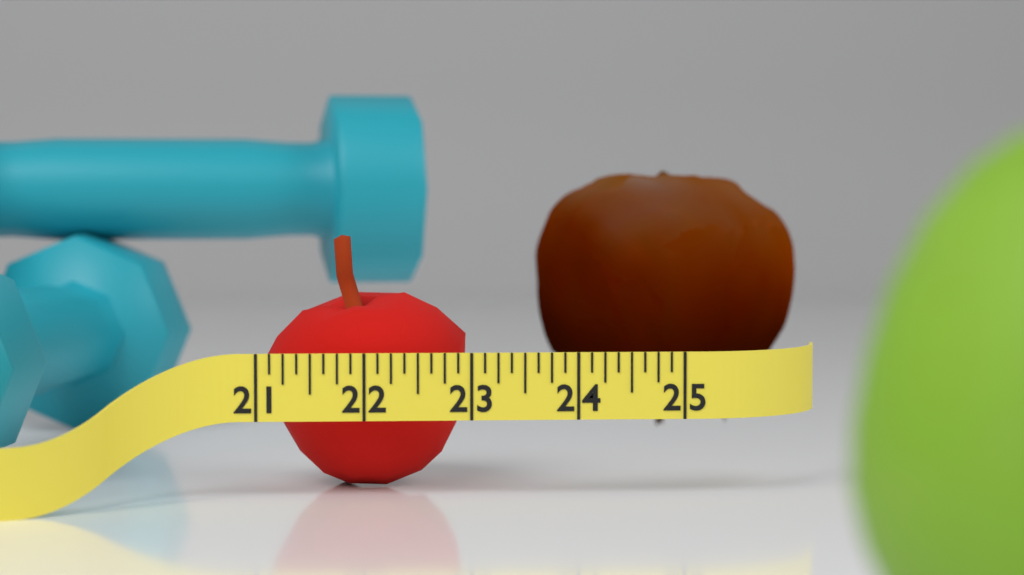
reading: 23.000 (no unit)
